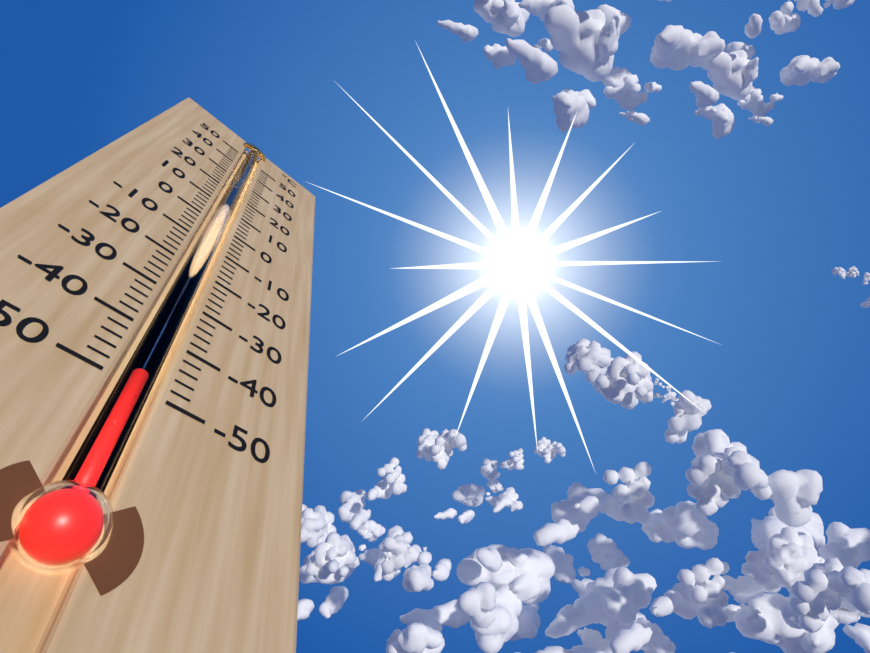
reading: -48 °C
